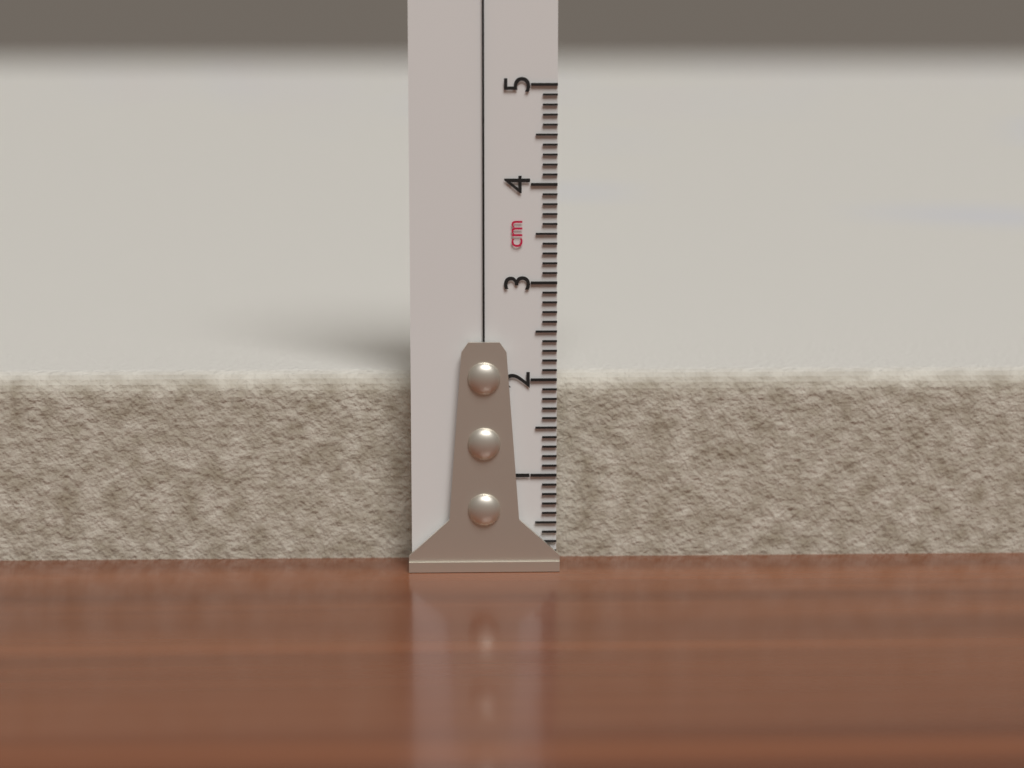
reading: 2.0 cm
